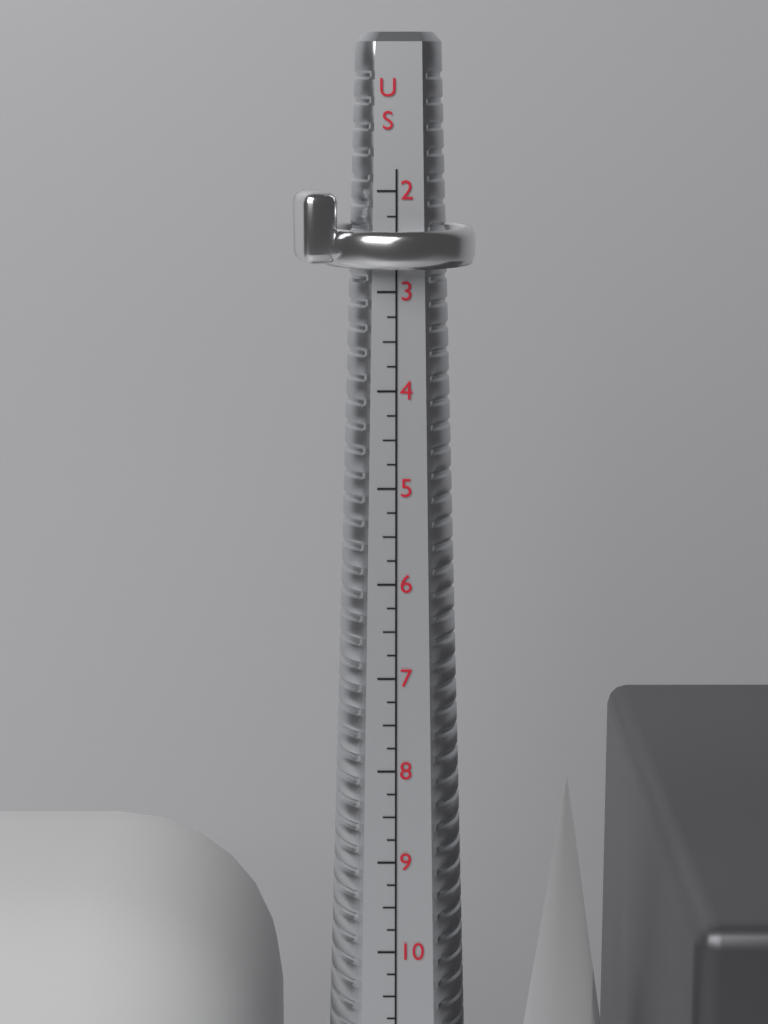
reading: 2.75 US
